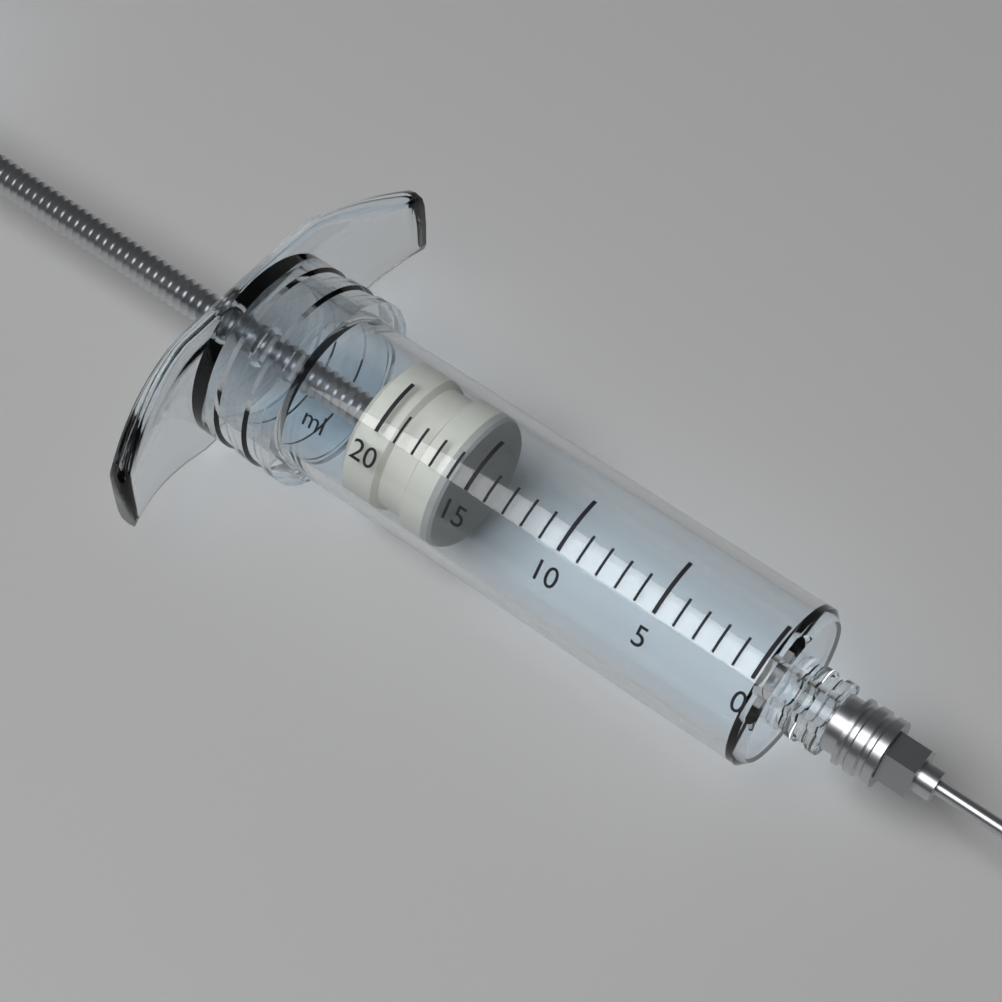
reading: 16 ml
